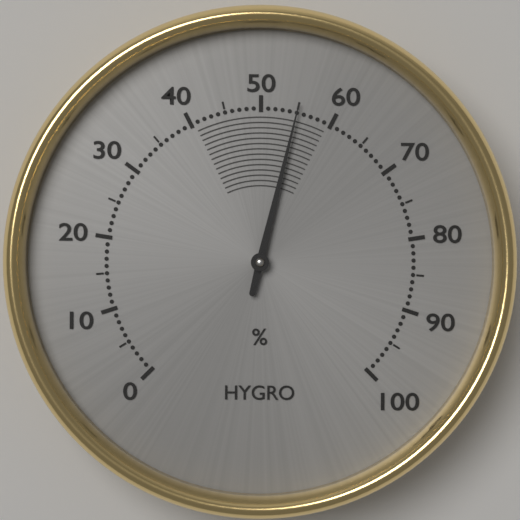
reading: 55 %
